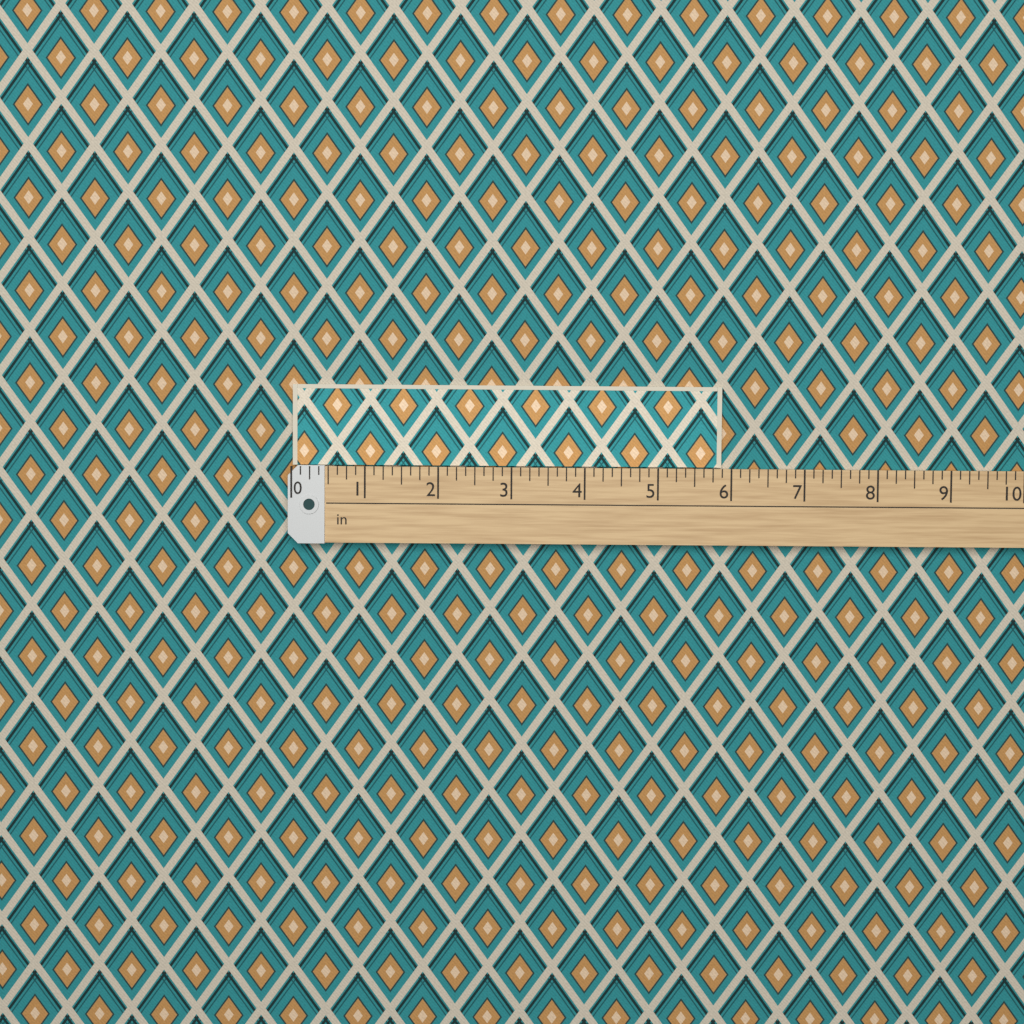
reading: 5.875 in
